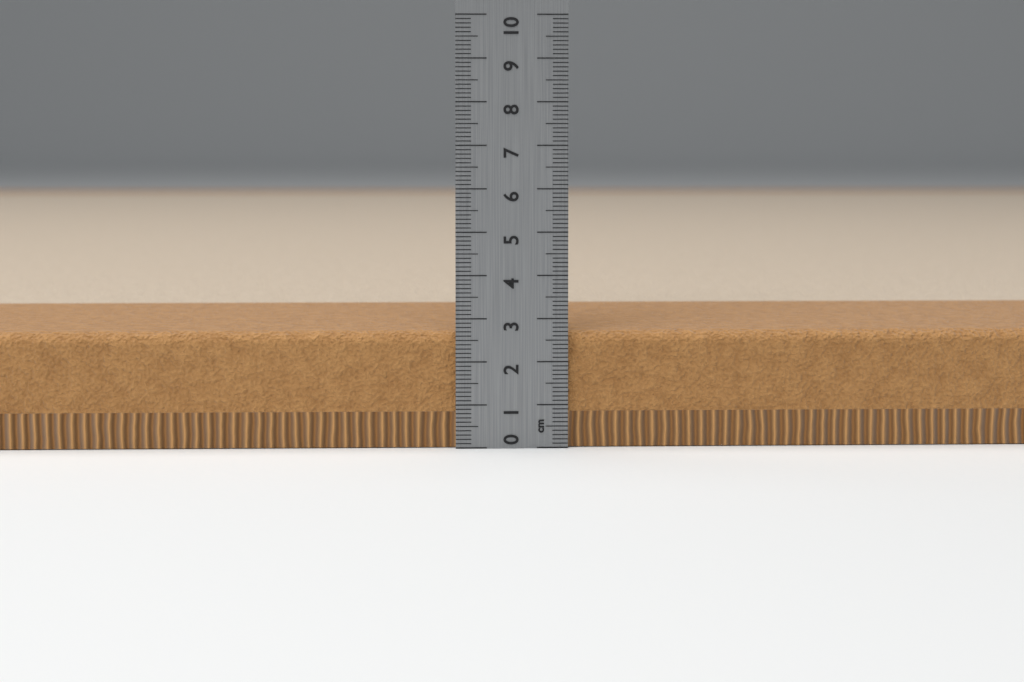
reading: 2.7 cm
